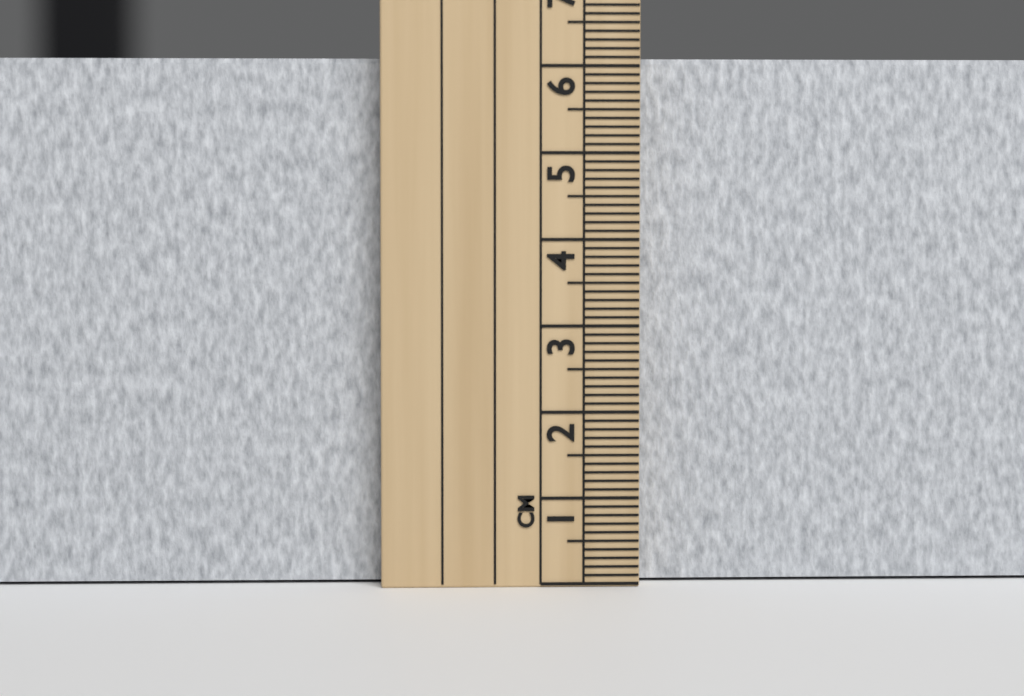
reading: 6.1 cm
